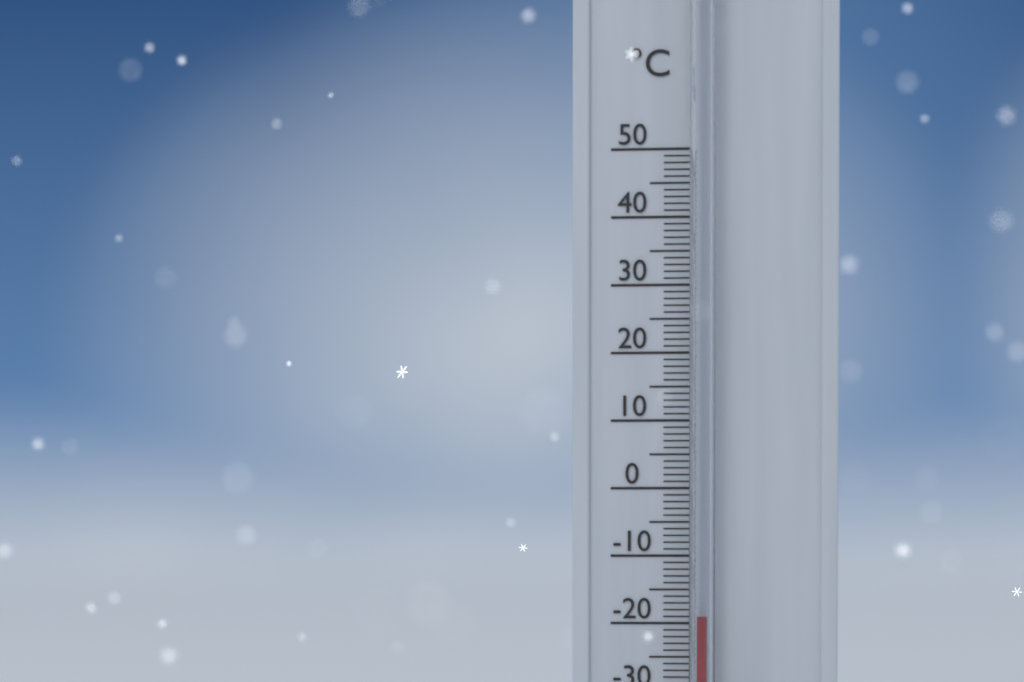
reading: -19 °C
